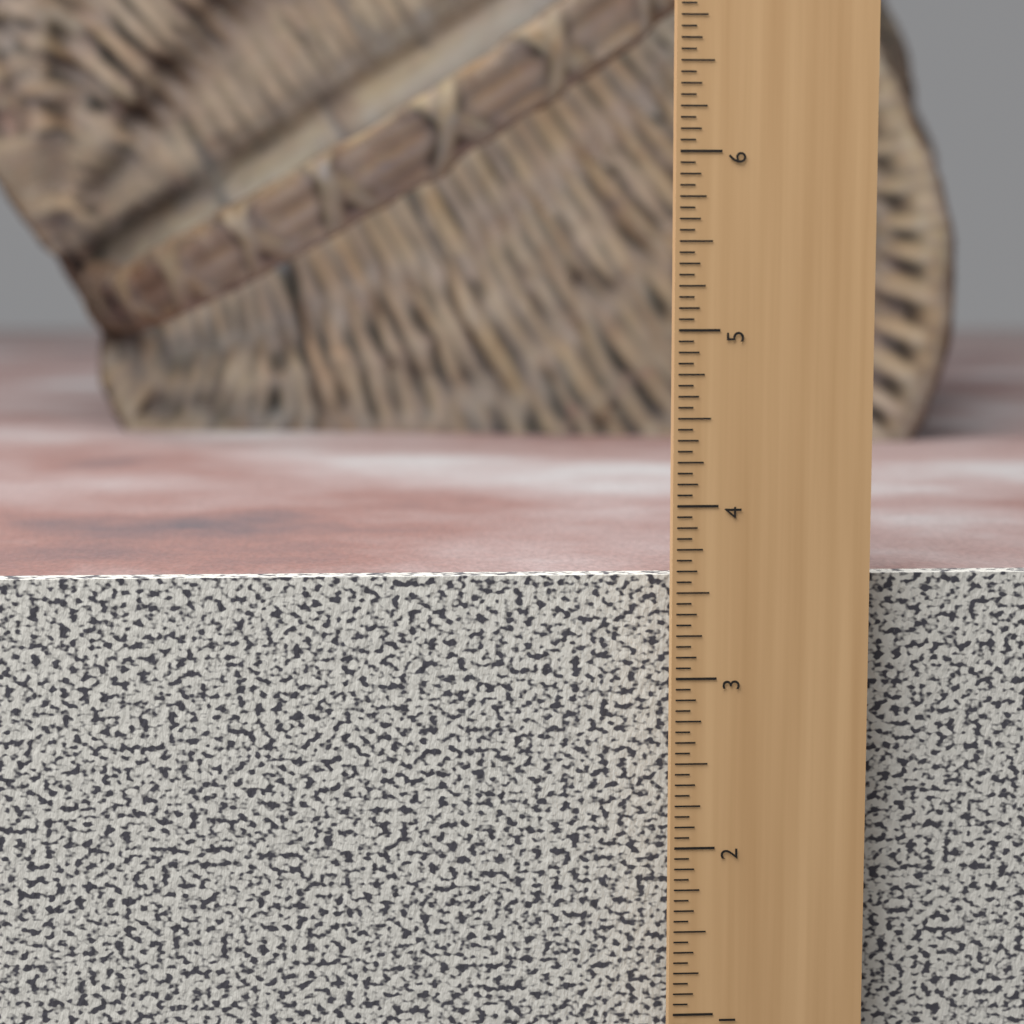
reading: 3.5625 in
